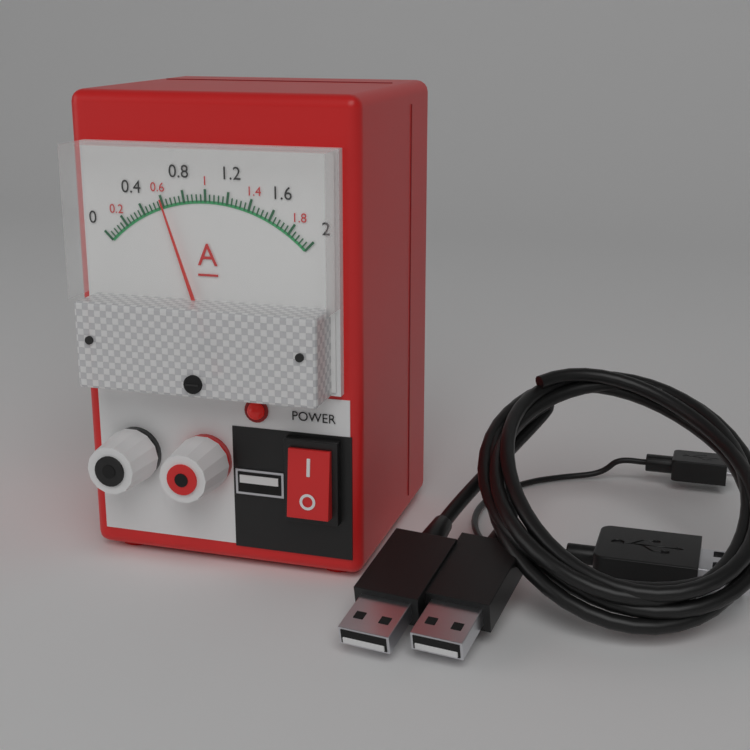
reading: 0.60 A
